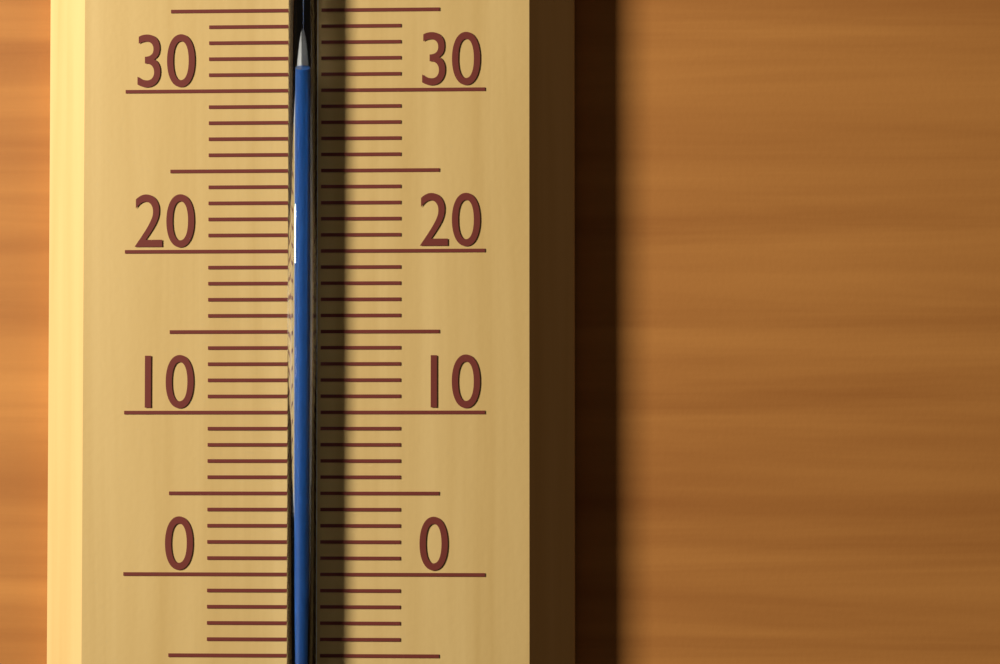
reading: 31 °C
